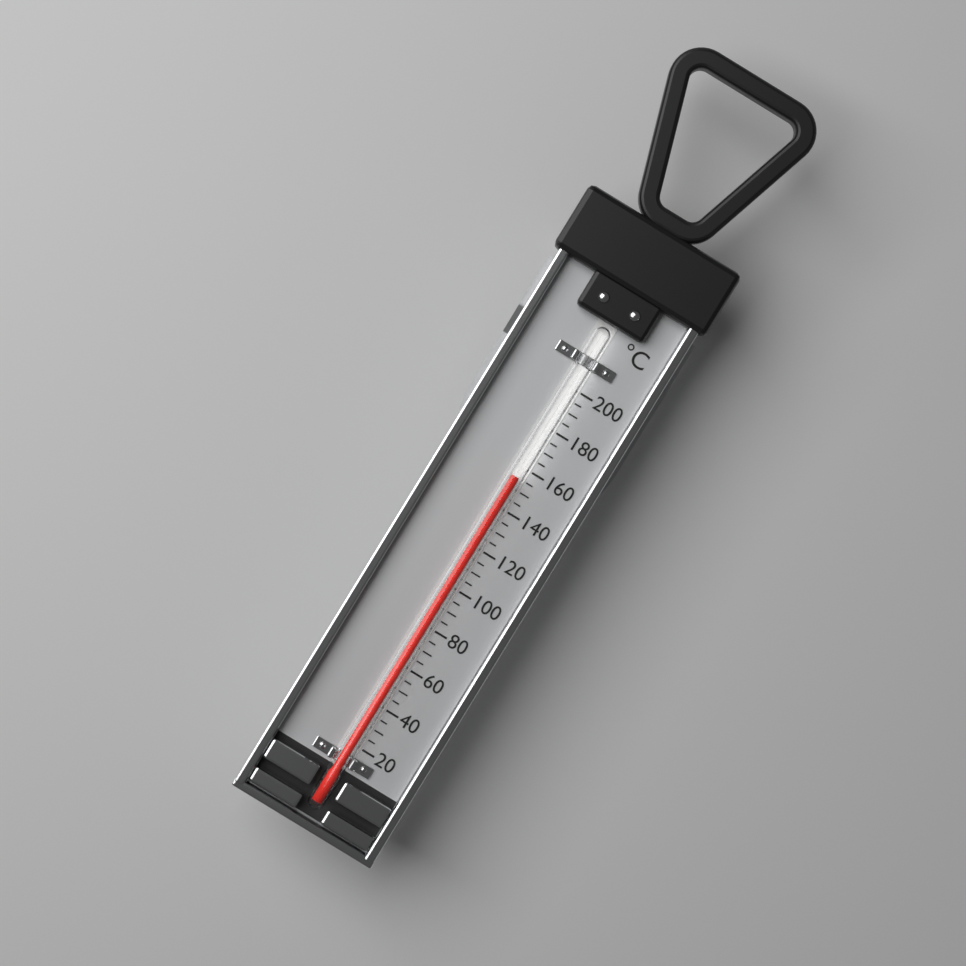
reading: 155 °C
